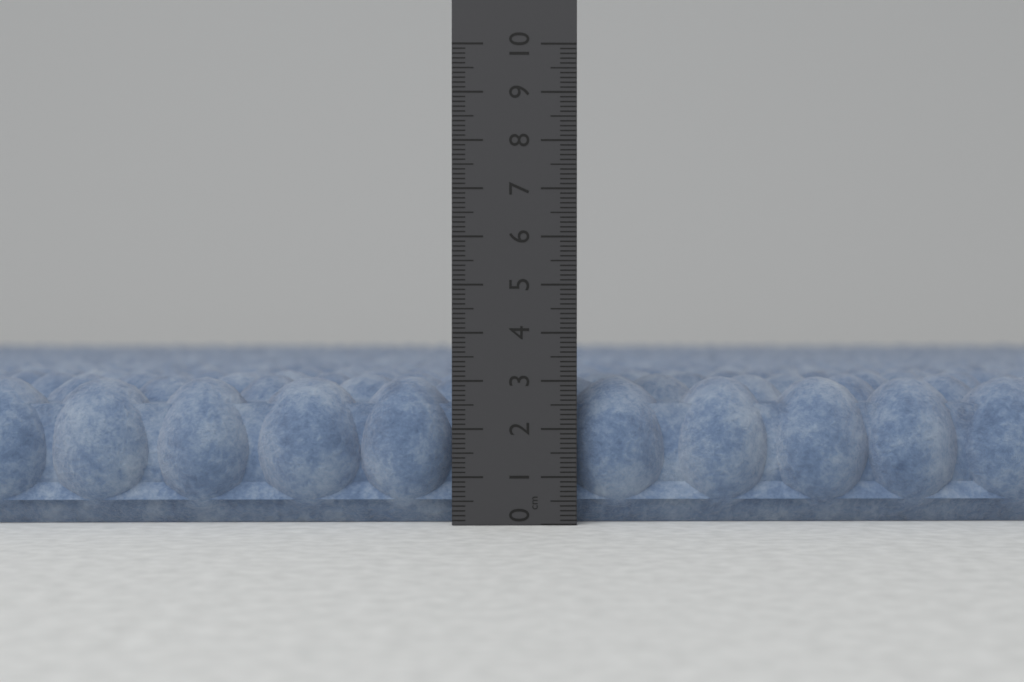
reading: 3.1 cm
